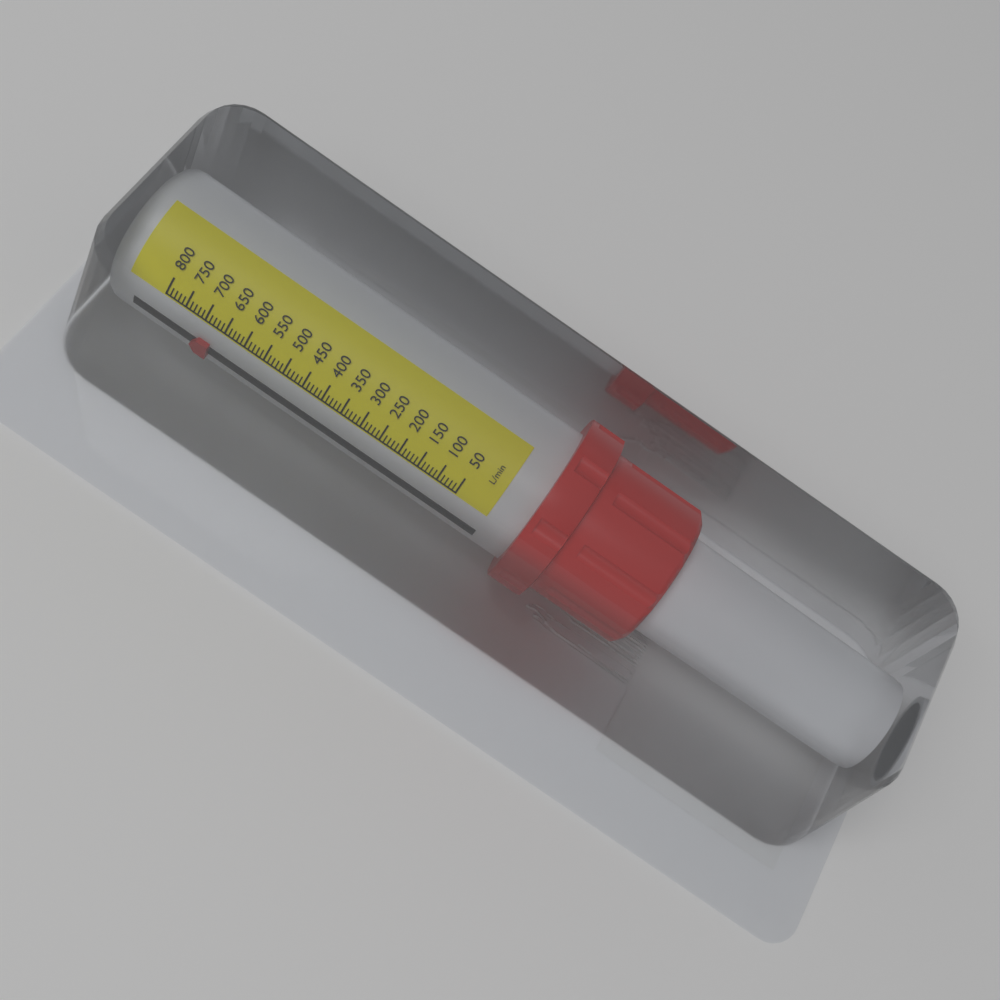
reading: 670 L/min
